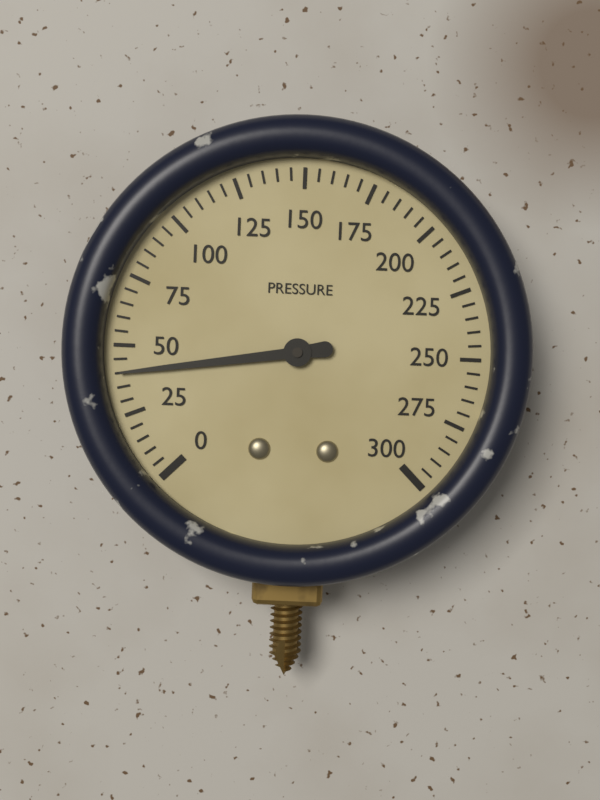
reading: 40 (no unit)
